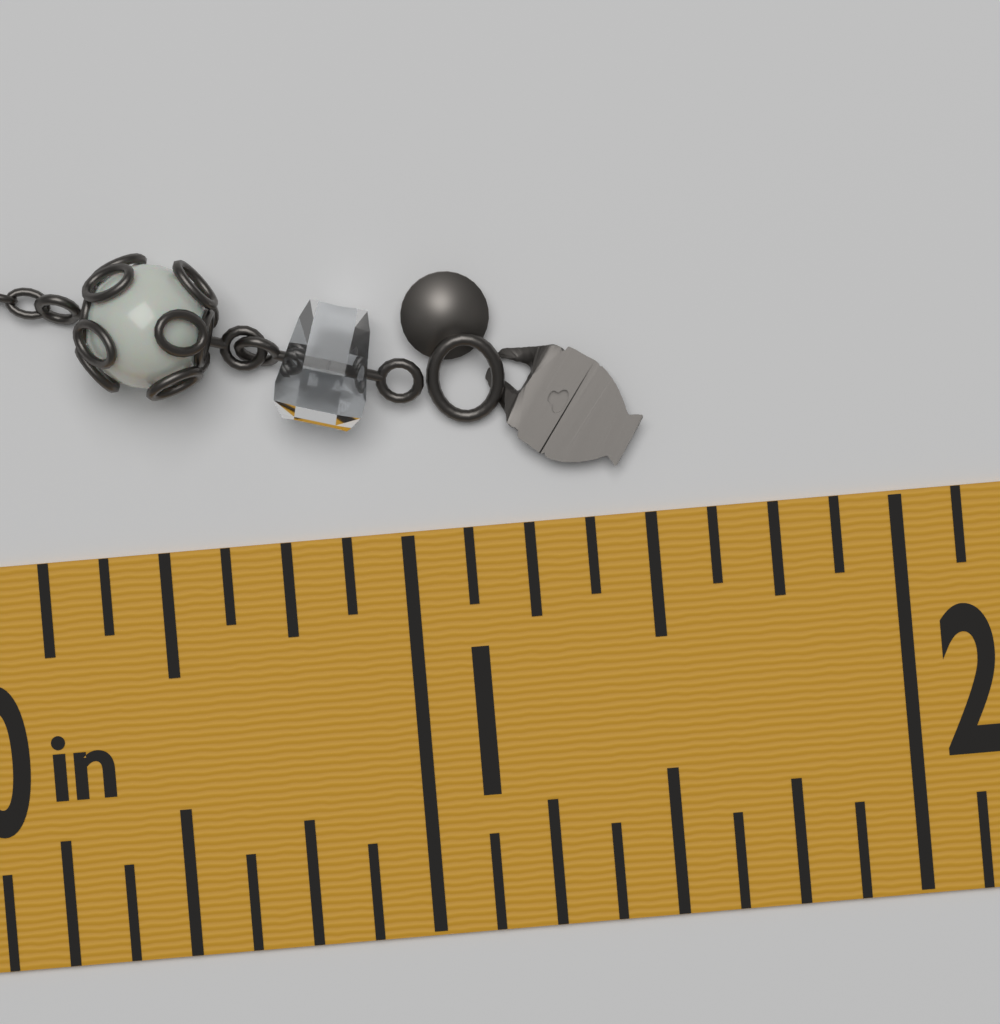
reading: 1.500 in
